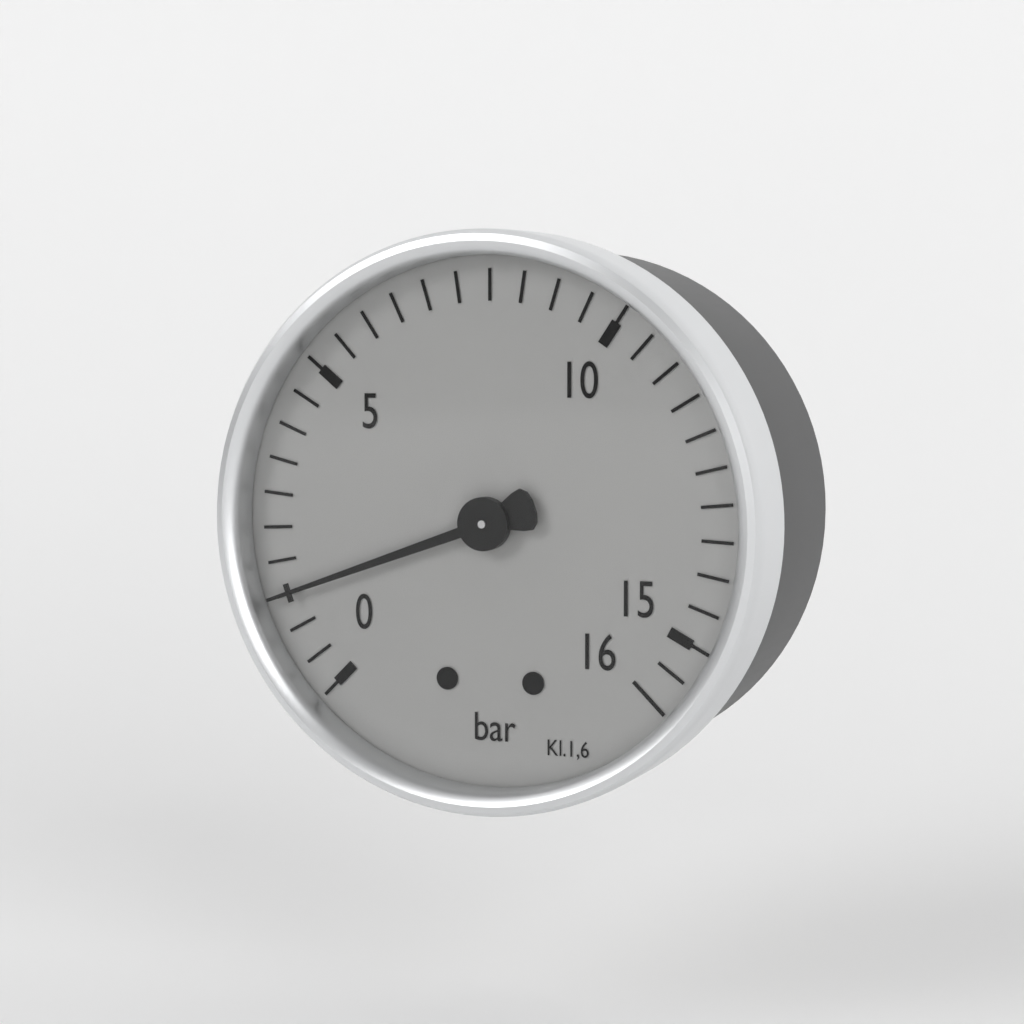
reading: 1.5 bar
